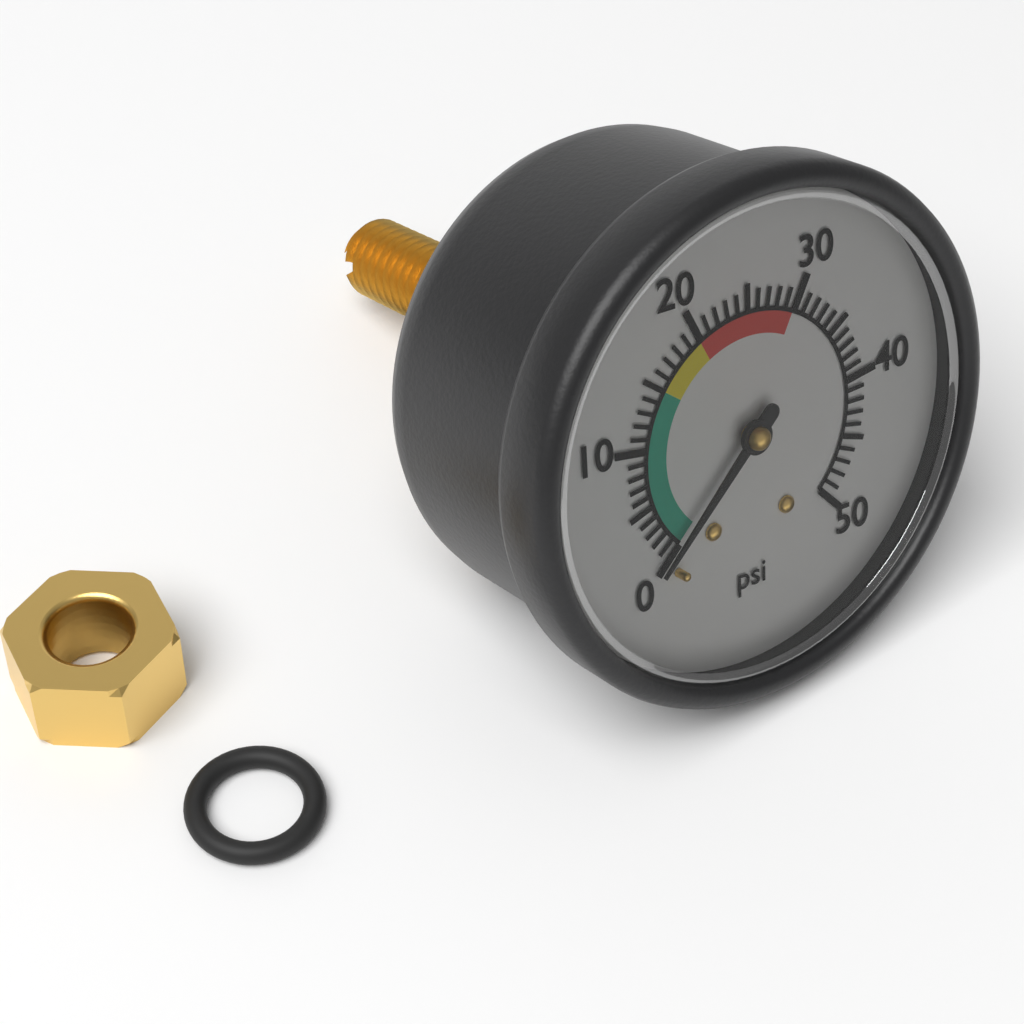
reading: 0 psi
